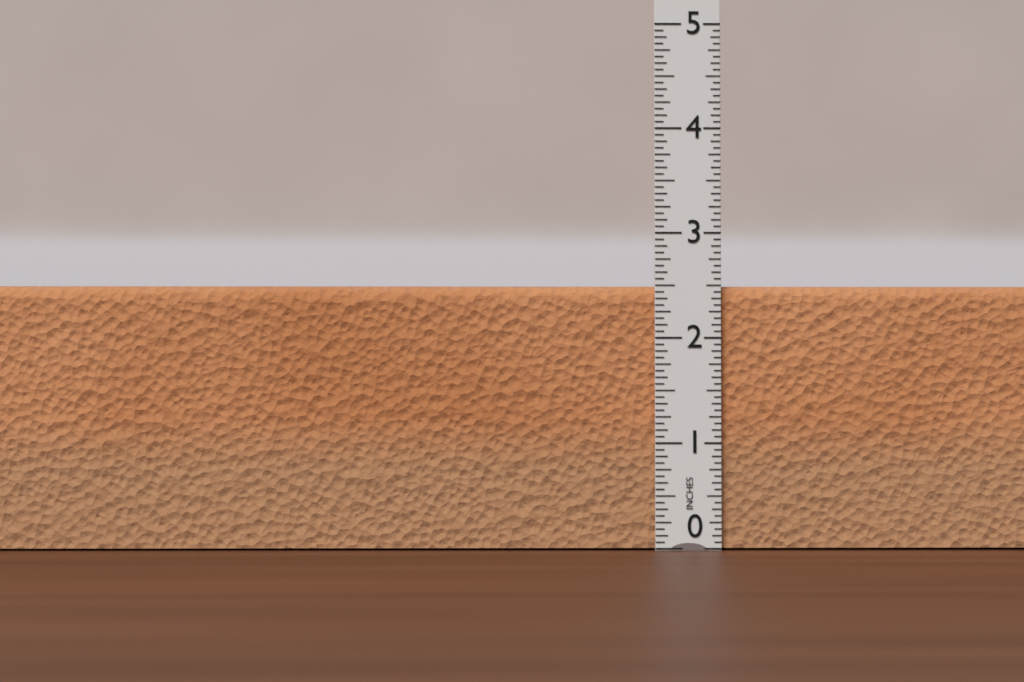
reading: 2.5000 in
